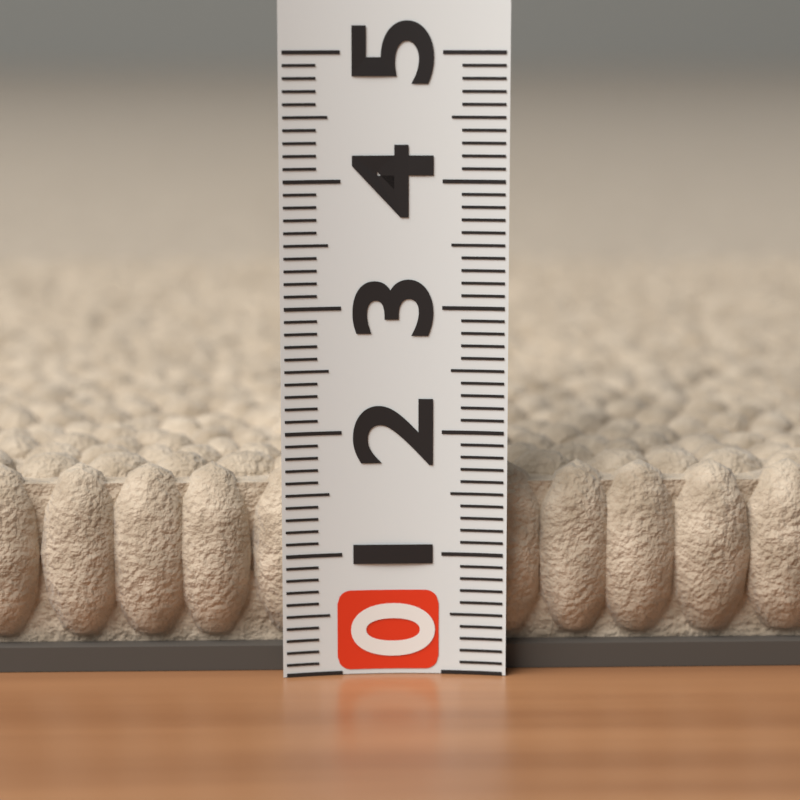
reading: 1.7 (no unit)
